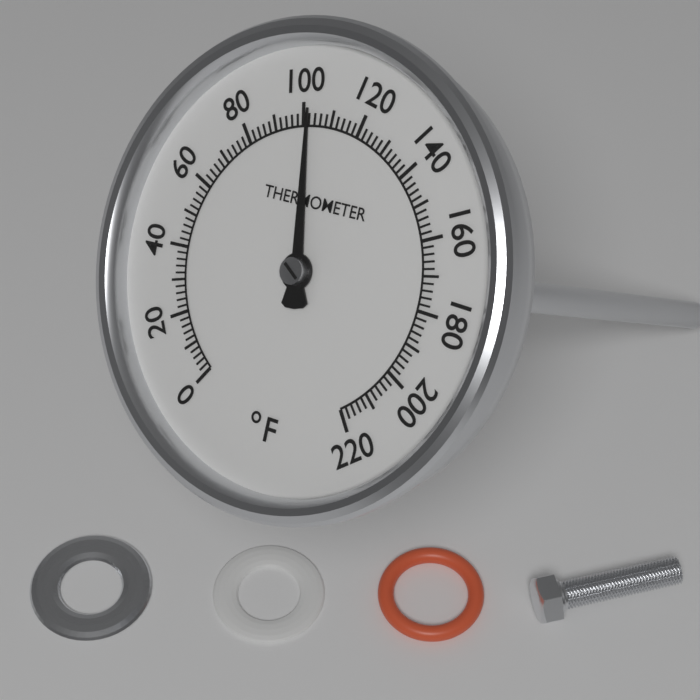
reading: 102 °F
